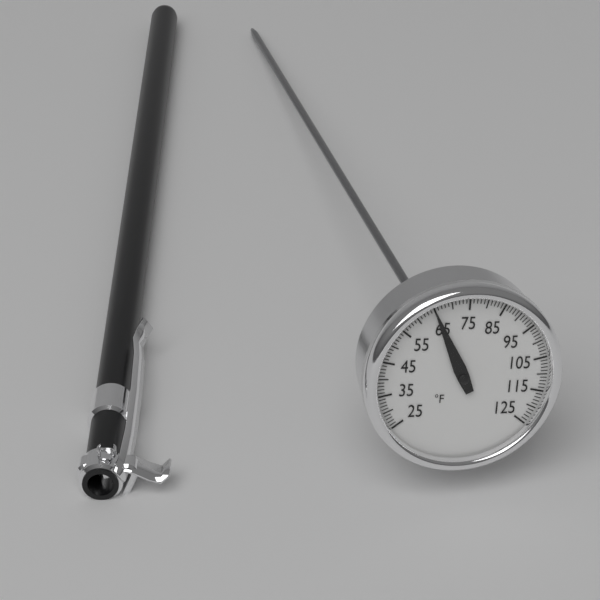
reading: 65 °F
